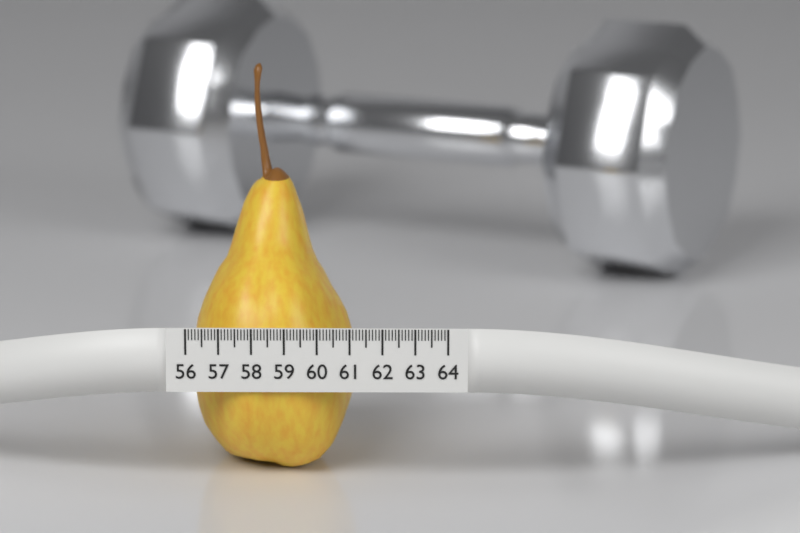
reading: 61.1 (no unit)
